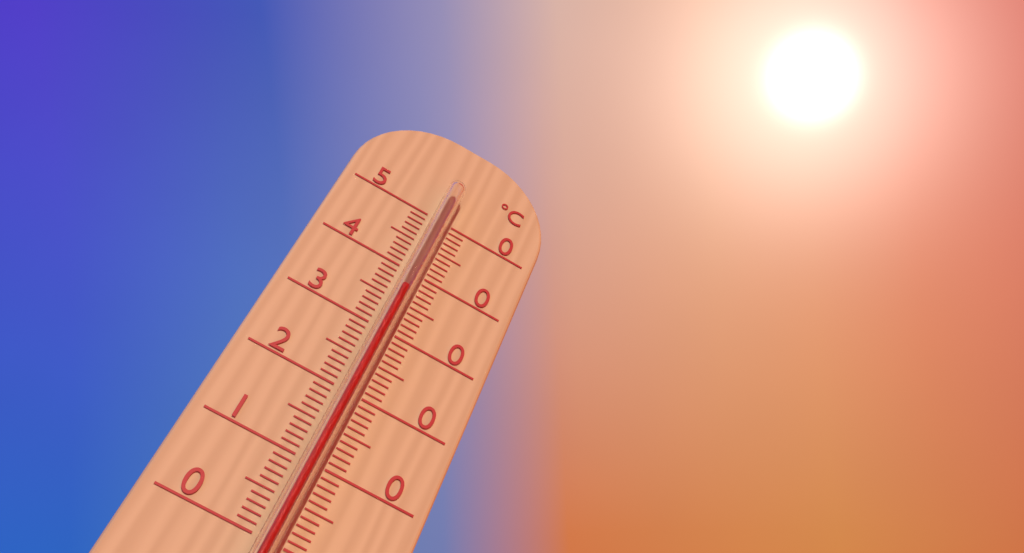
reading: 36 °C
